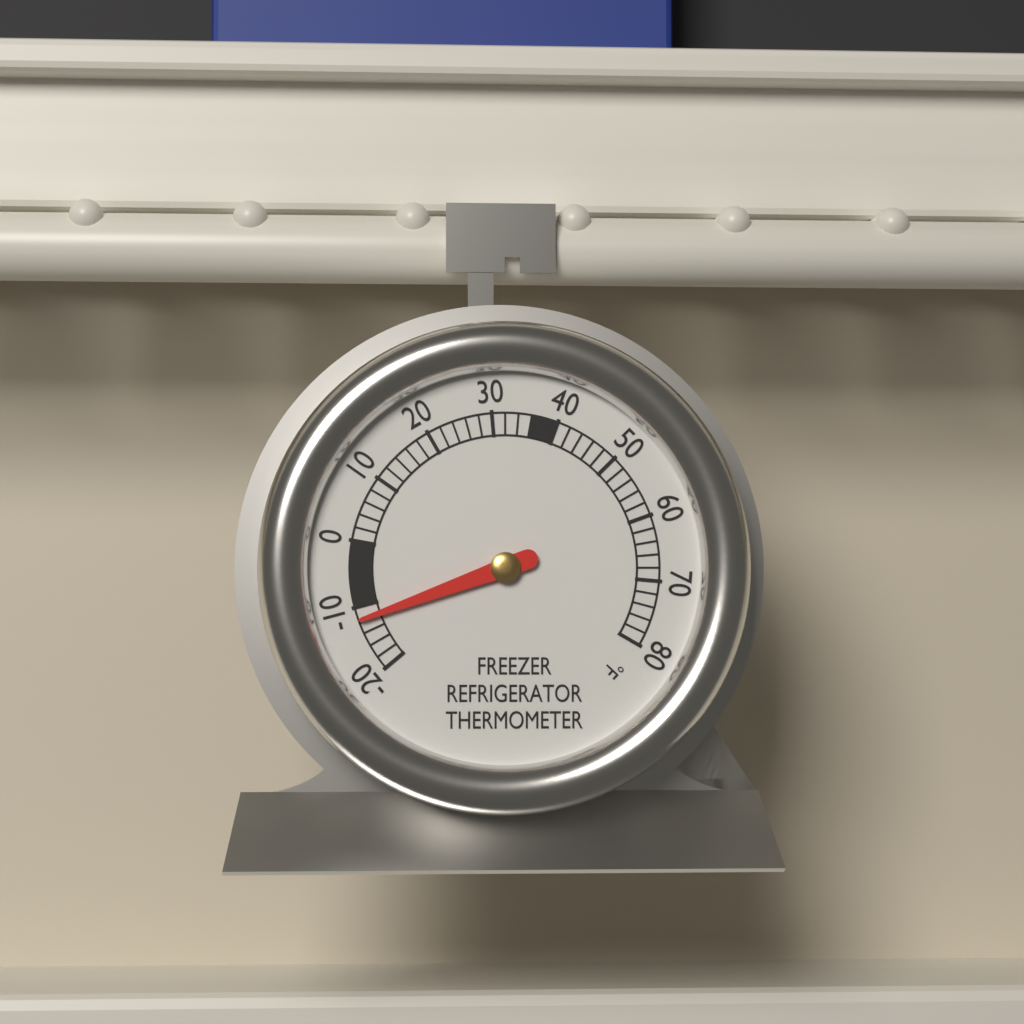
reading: -12 °F
